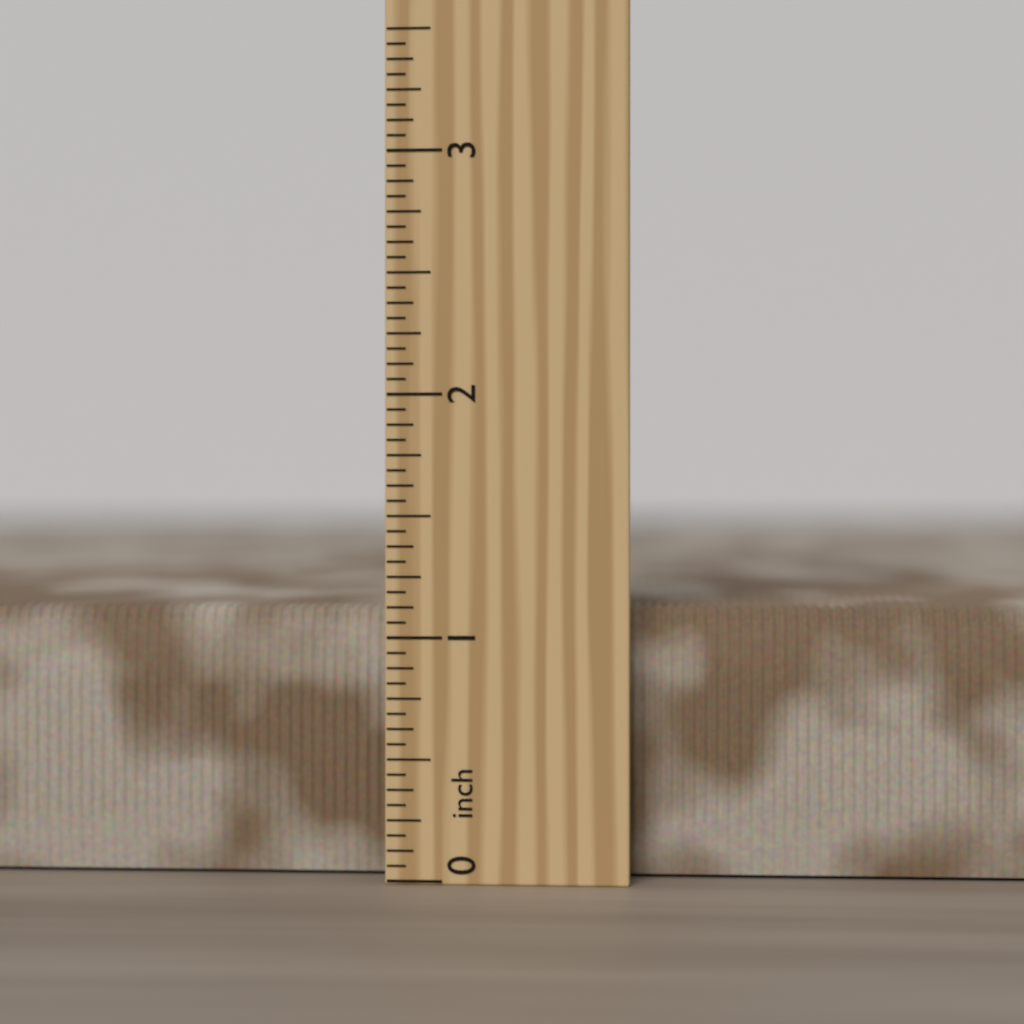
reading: 1.1250 inch
